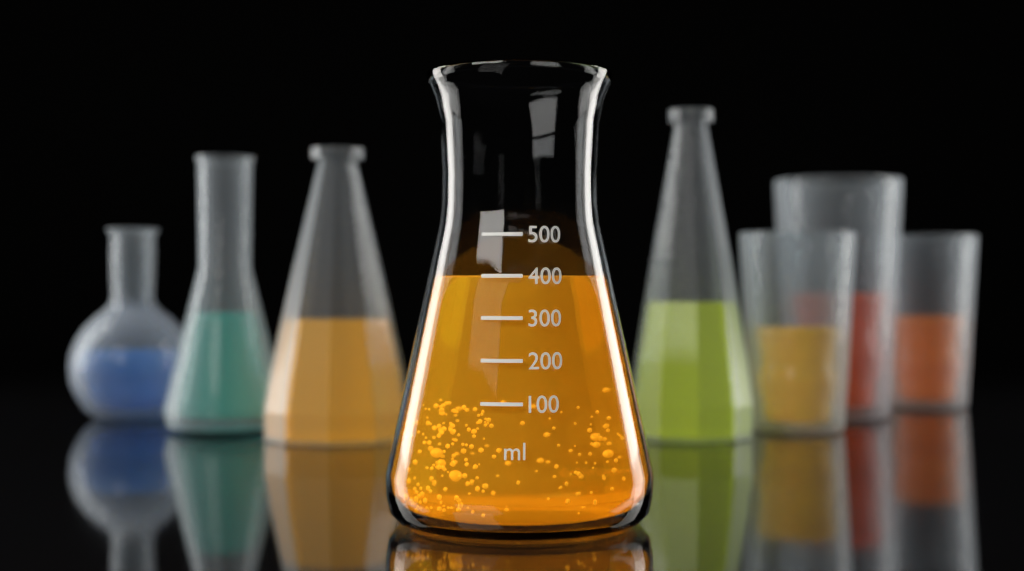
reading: 400 ml
